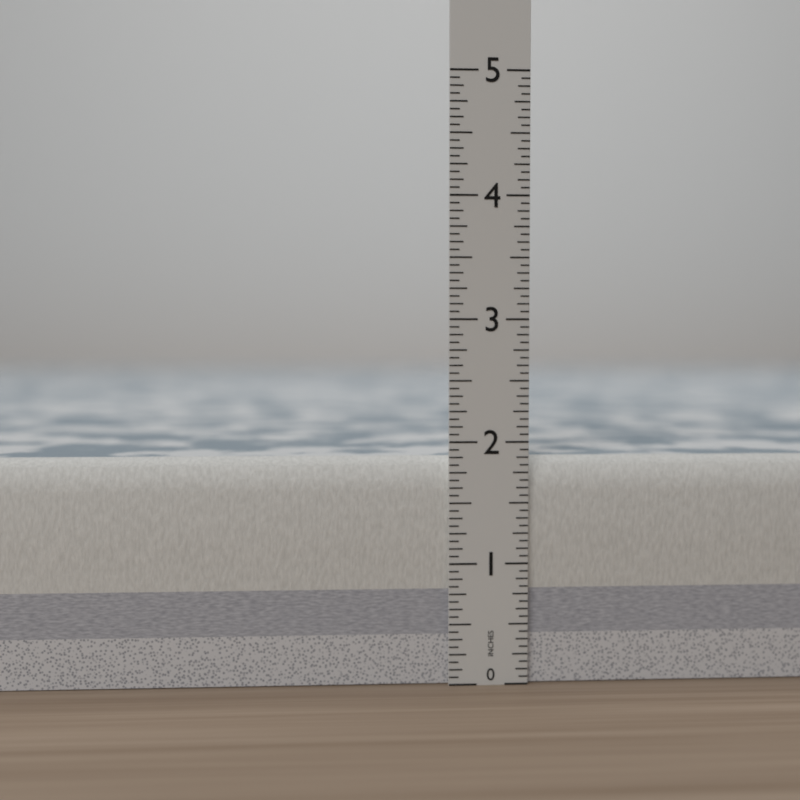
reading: 1.8750 in
